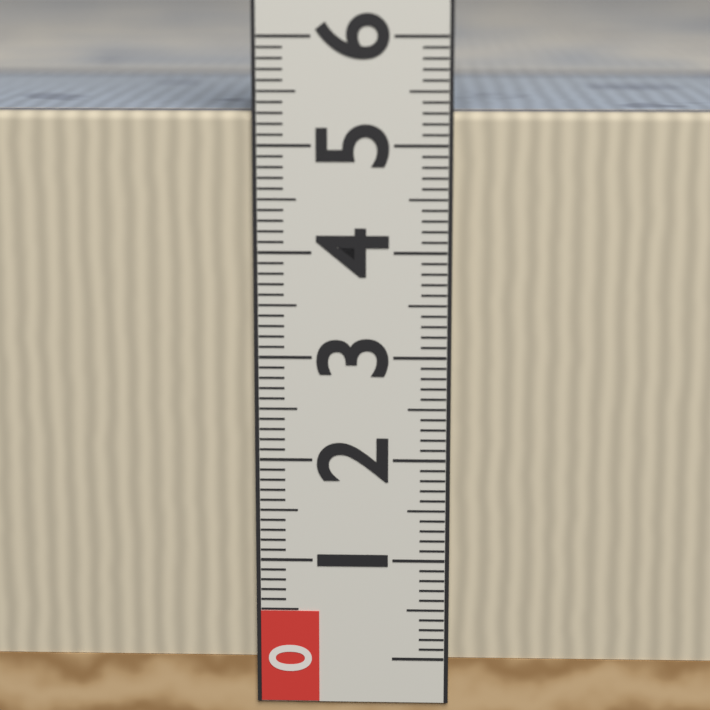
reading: 5.3 (no unit)
